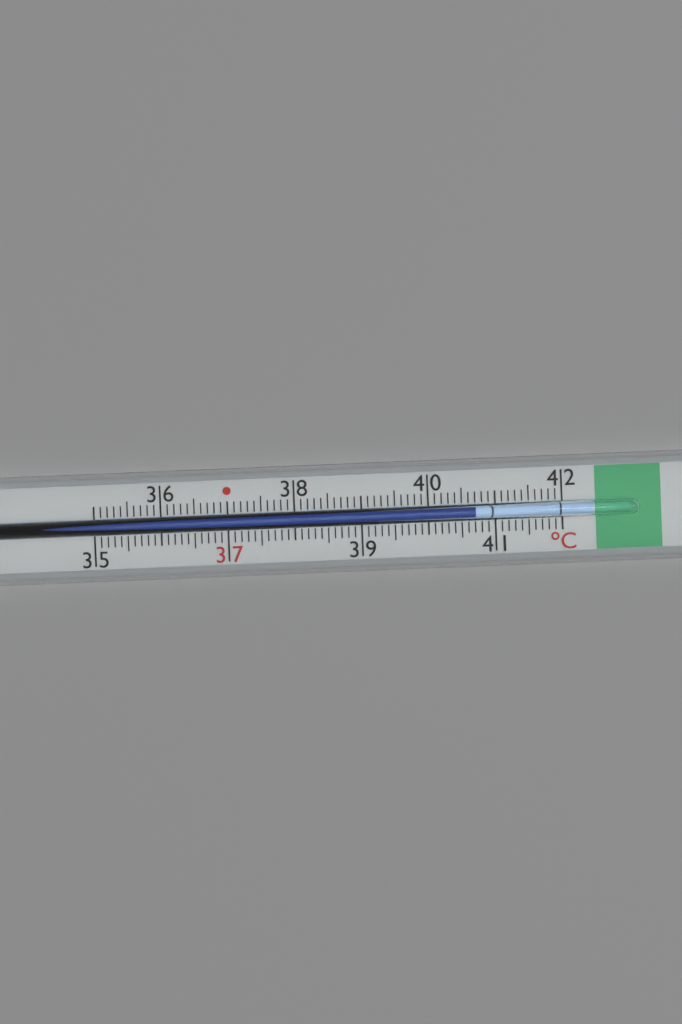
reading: 40.7 °C
